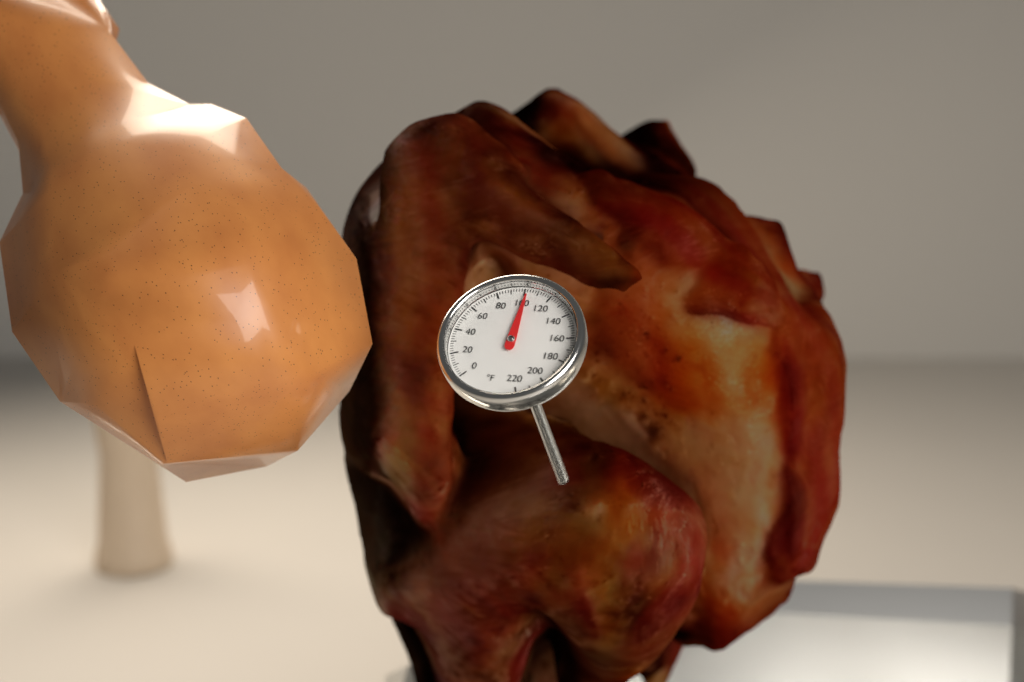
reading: 102 °F
